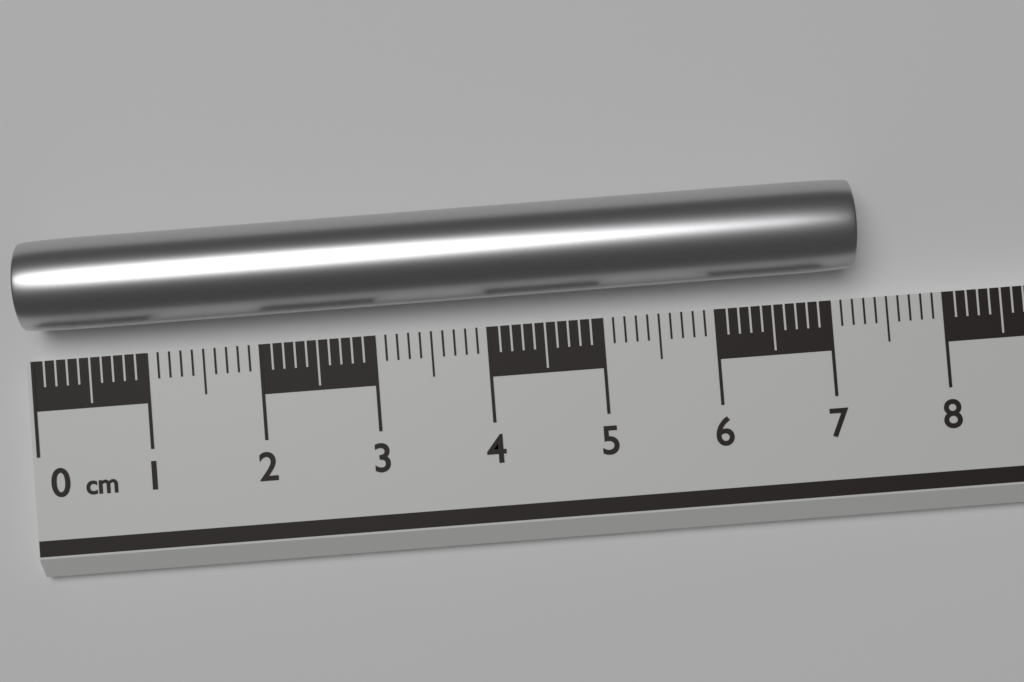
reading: 7.2 cm
